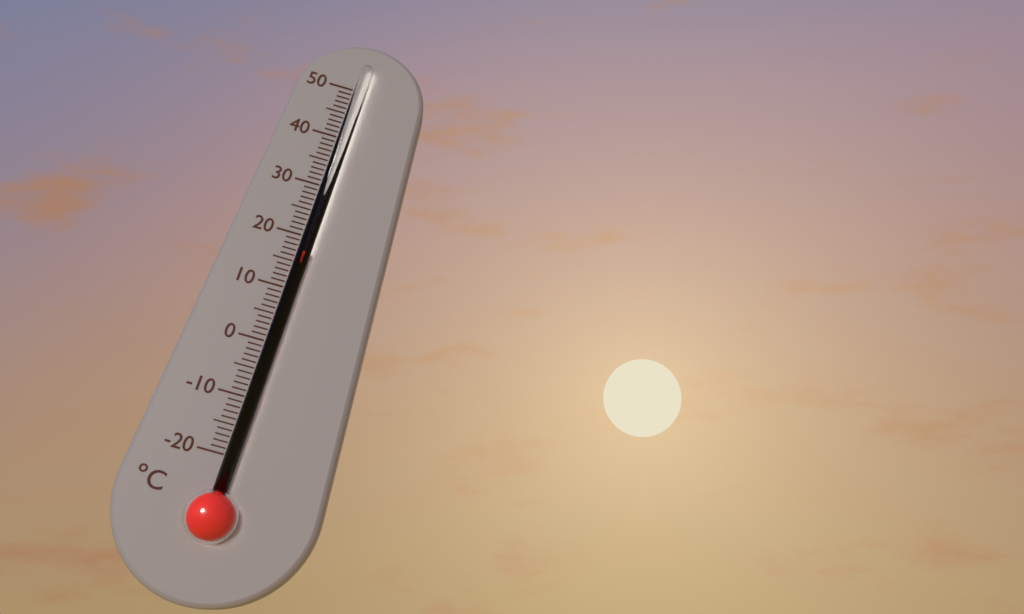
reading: 17 °C
